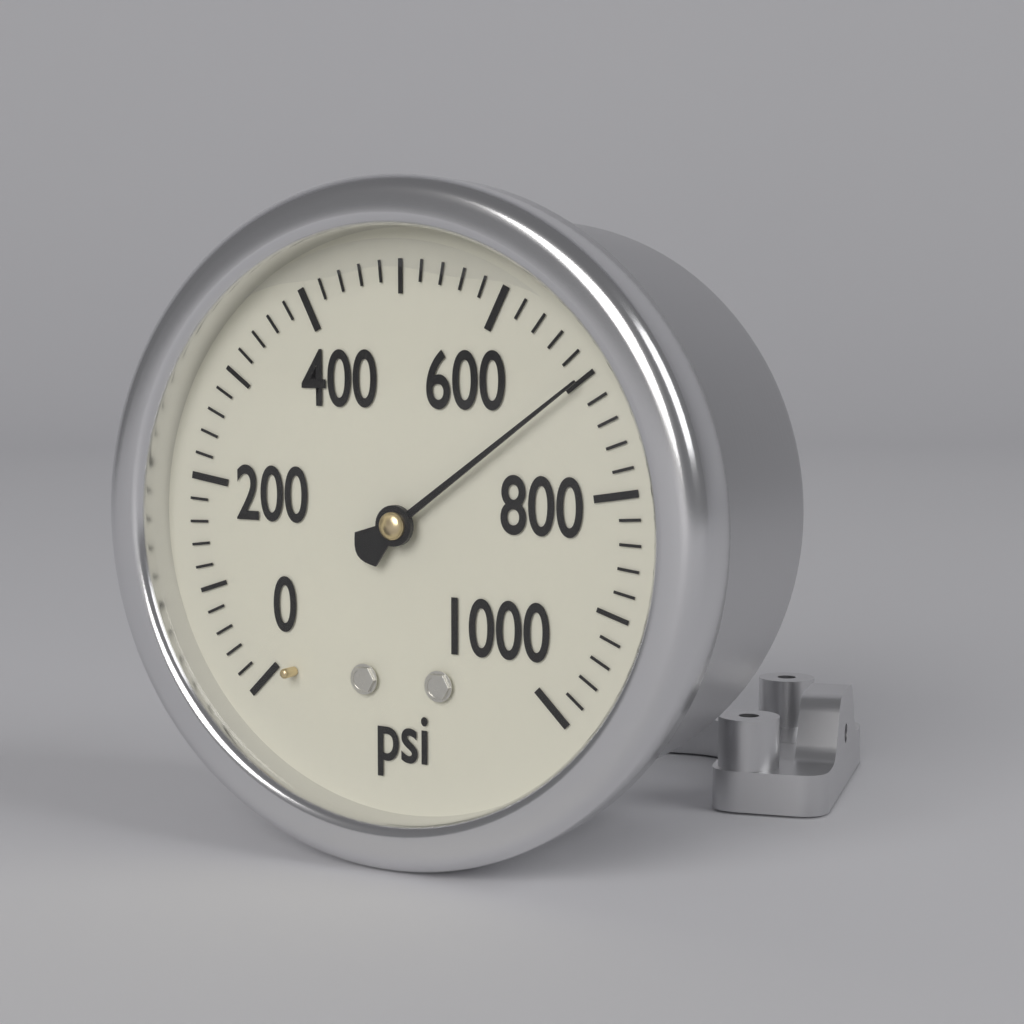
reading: 700 psi
